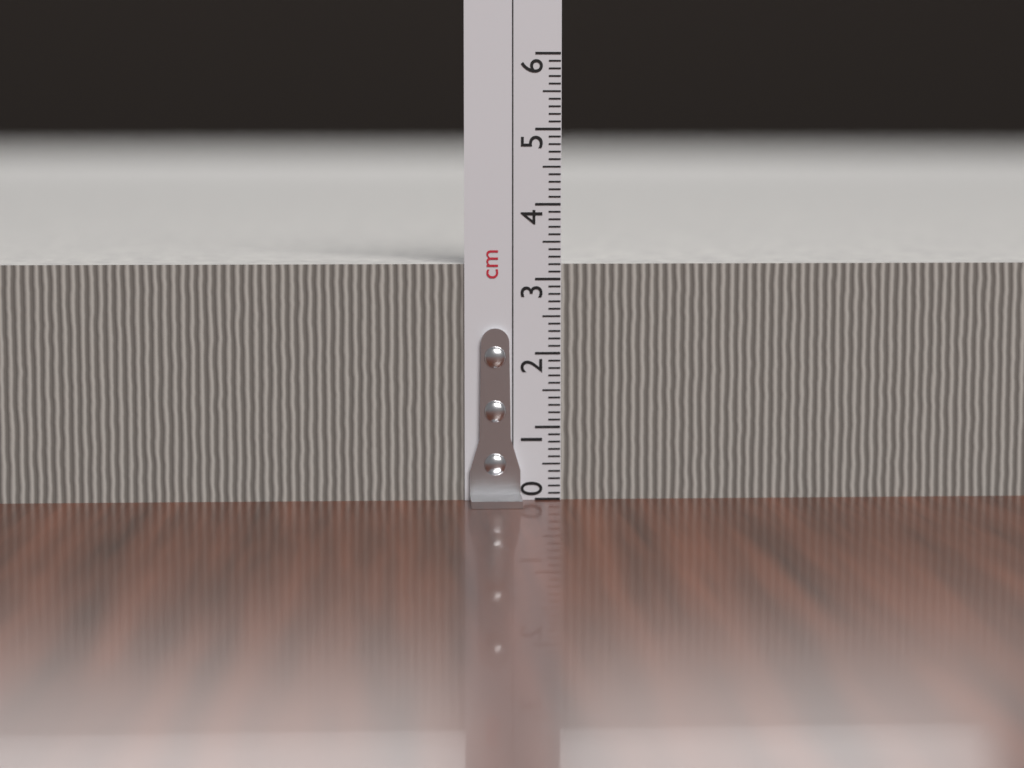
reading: 3.2 cm
